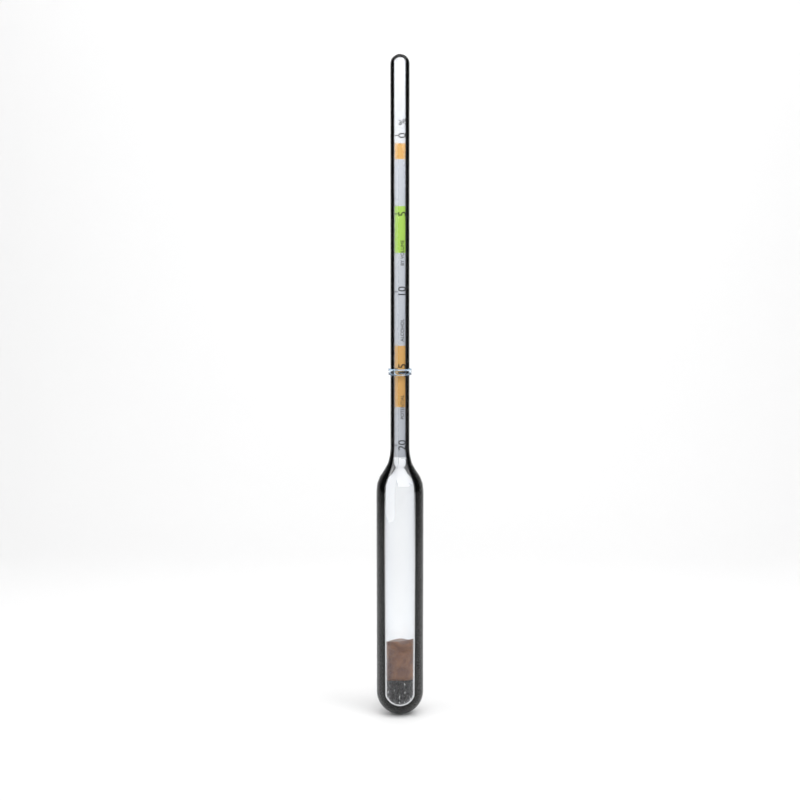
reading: 15.0 %
